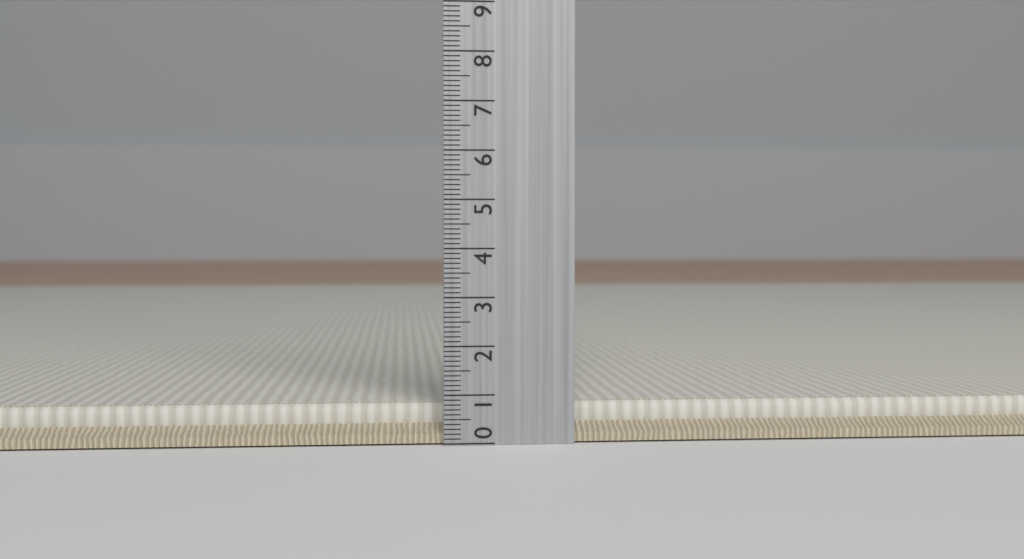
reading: 0.8 (no unit)
